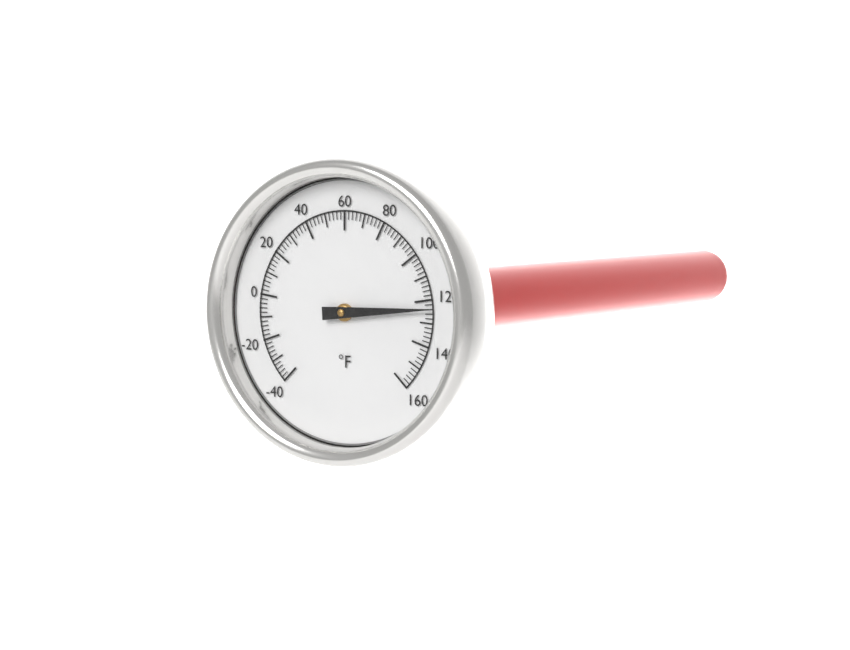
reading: 124 °F
